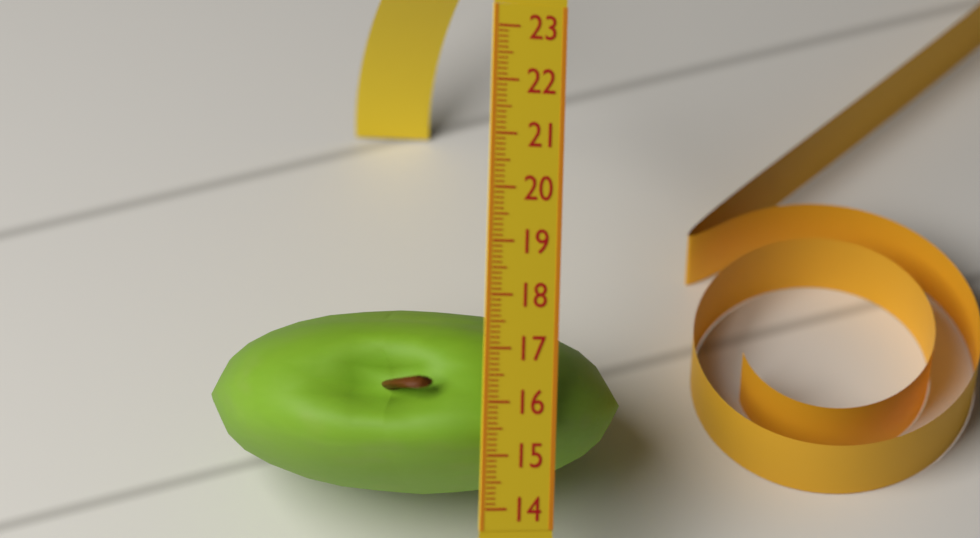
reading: 17.6 (no unit)
